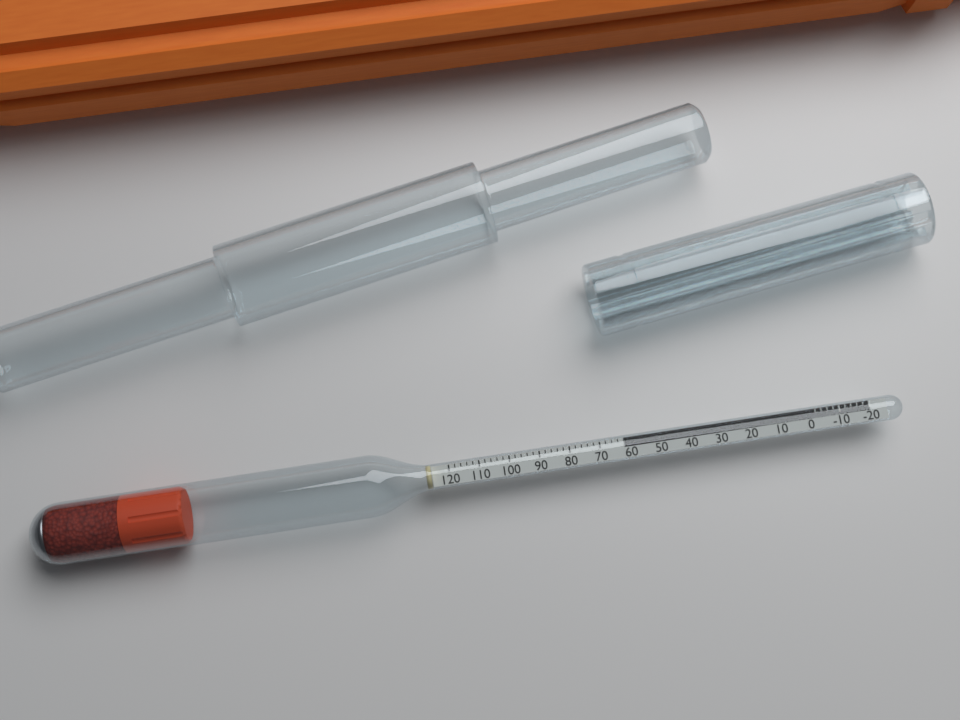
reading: 62 (no unit)
